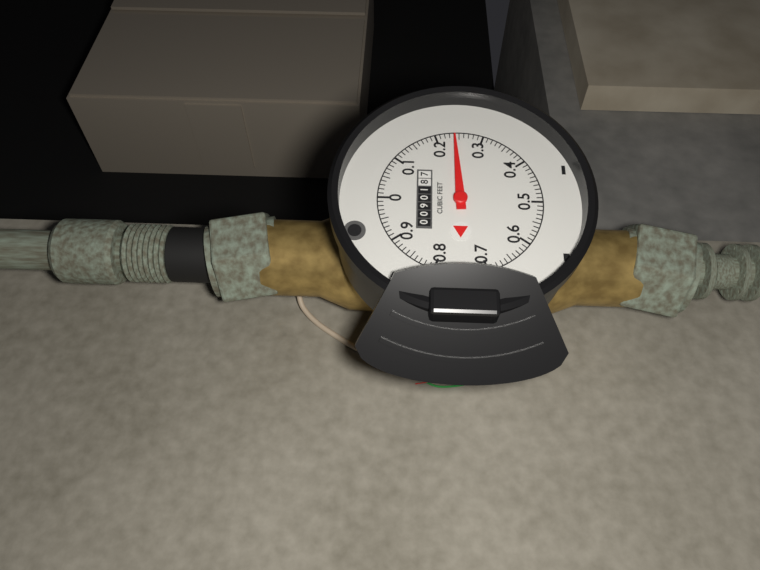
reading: 0.24 cubic feet
